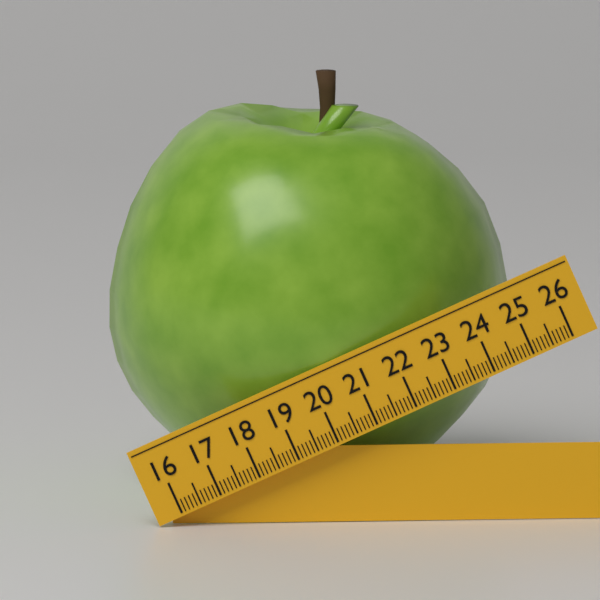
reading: 25.5 (no unit)
